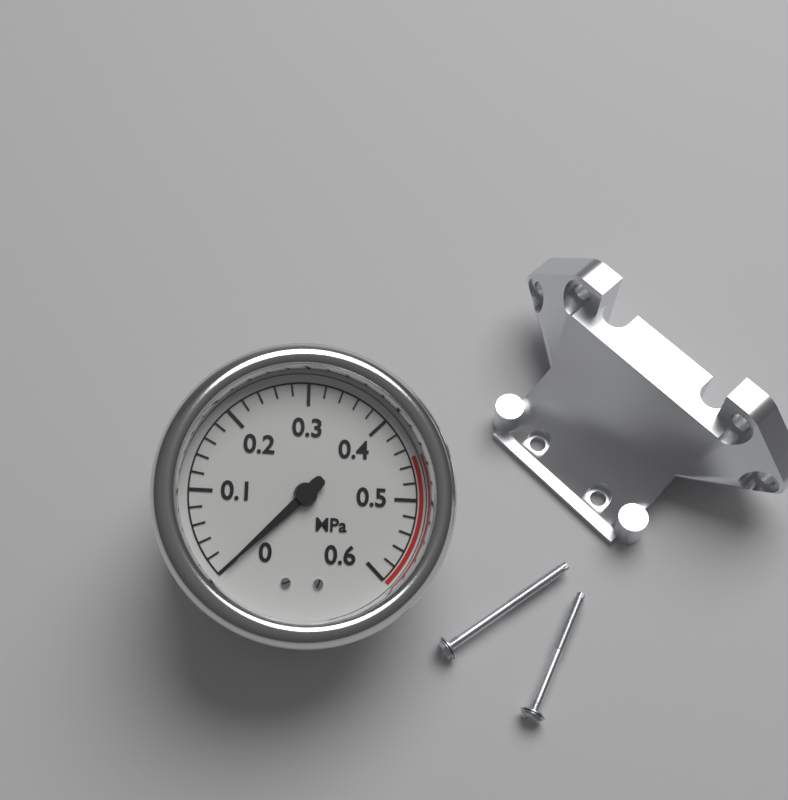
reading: 0.00 MPa
